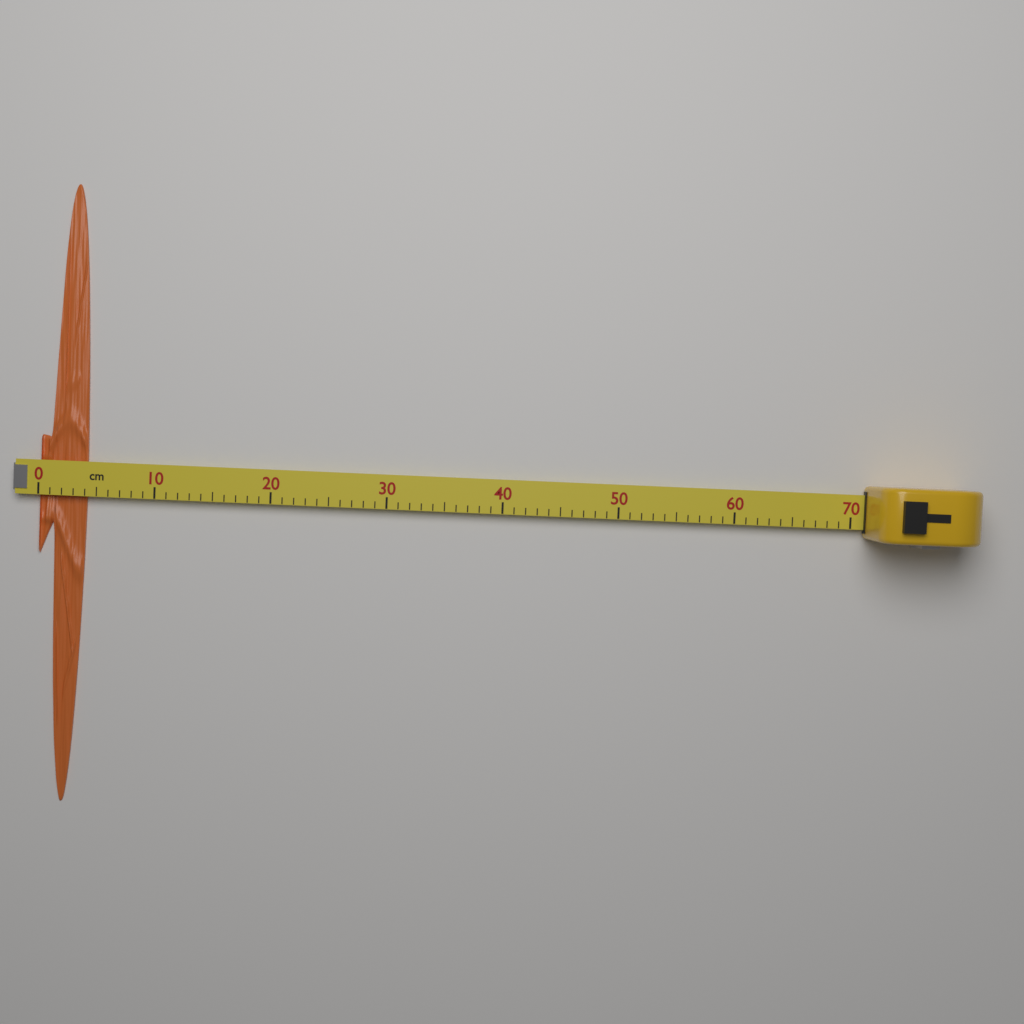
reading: 4 cm
